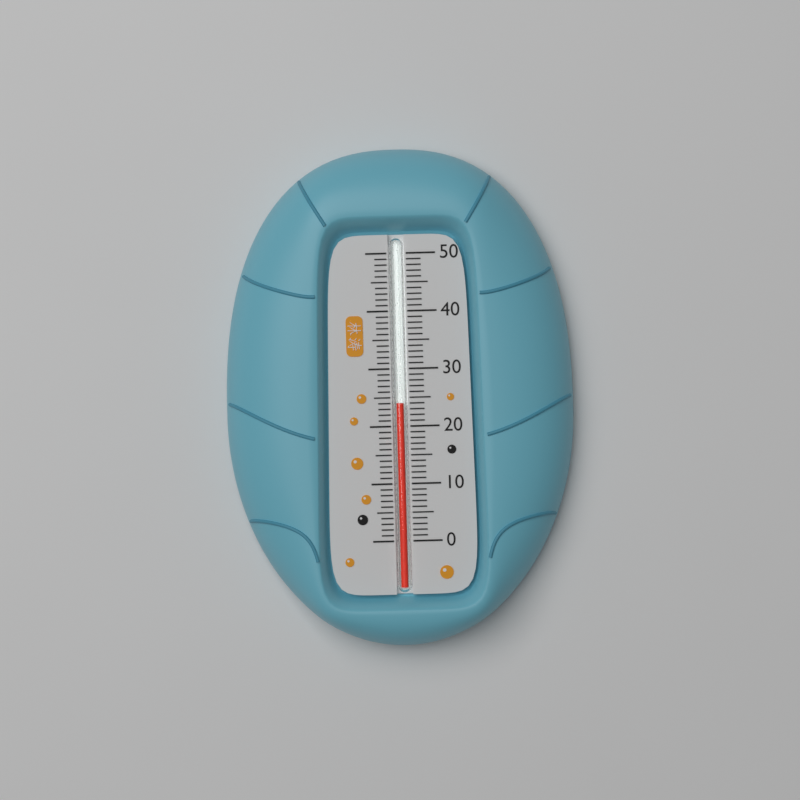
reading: 24 (no unit)
